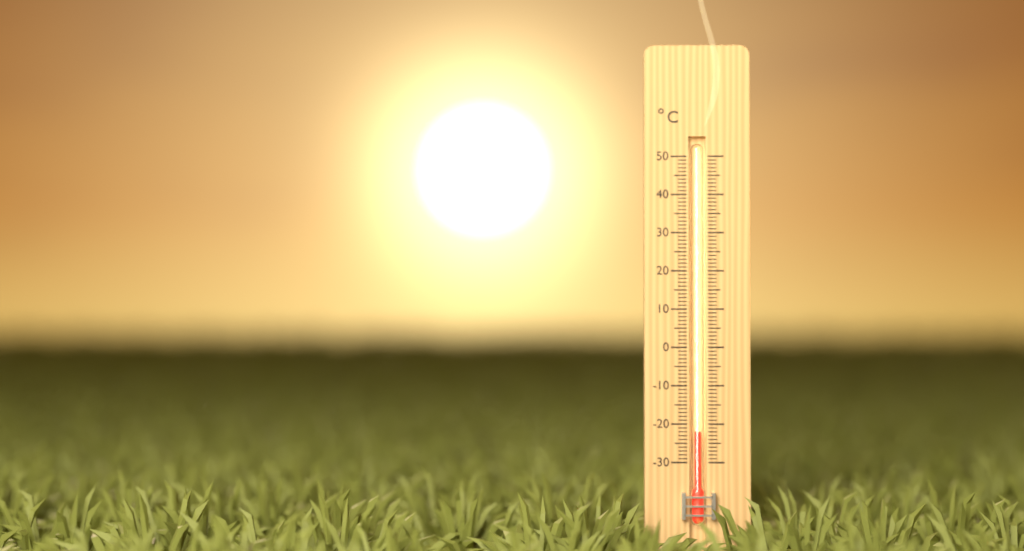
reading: -22 °C
